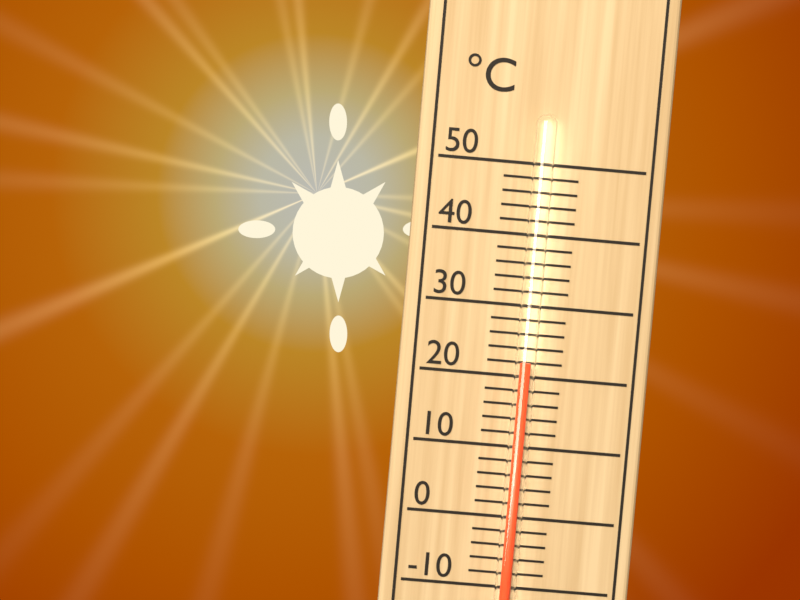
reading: 22 °C
